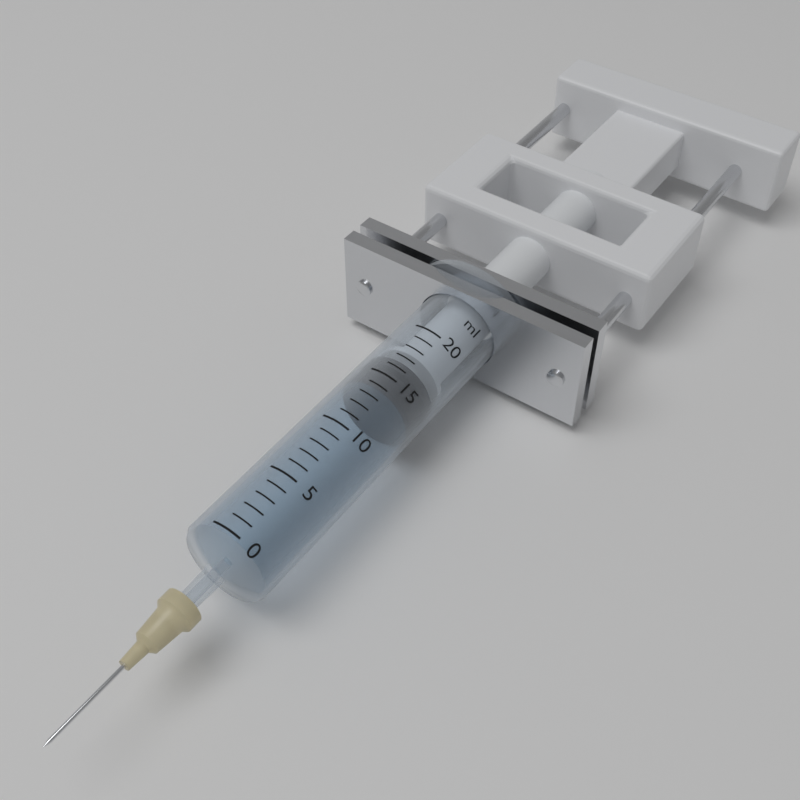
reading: 14 ml
